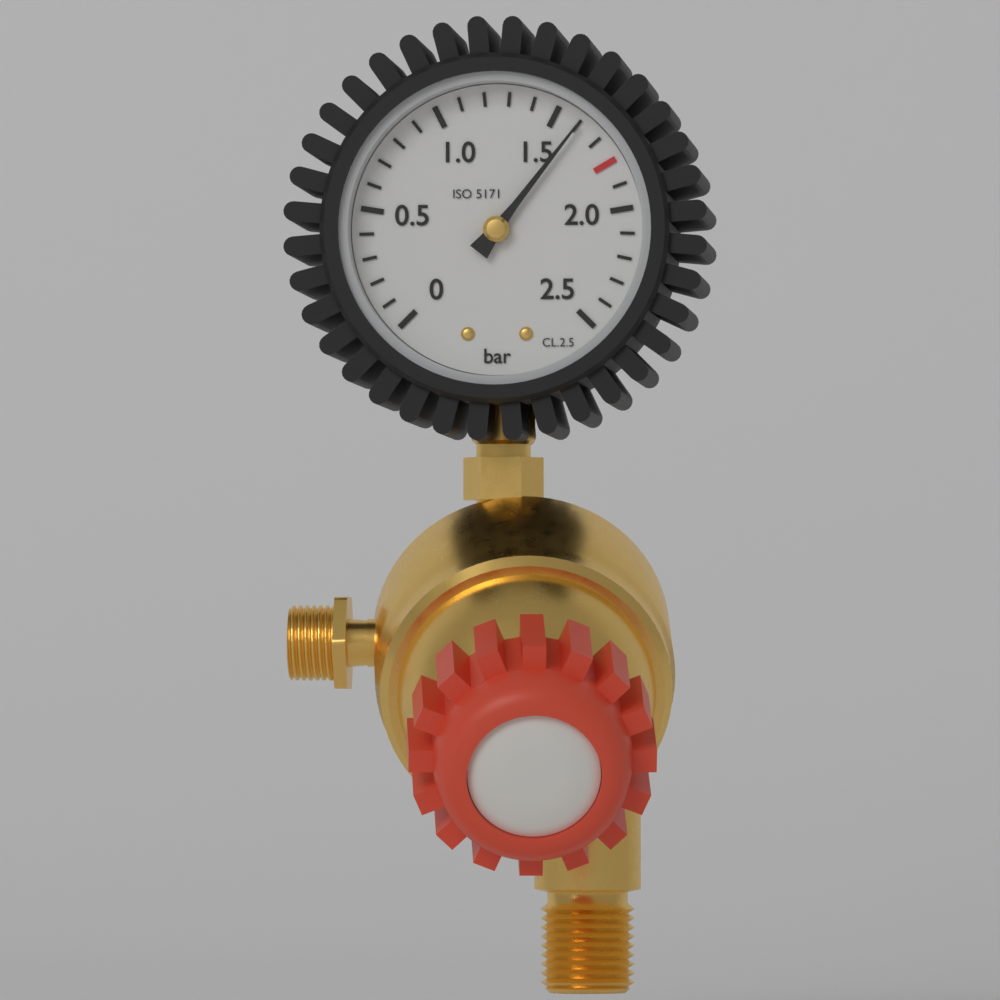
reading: 1.6 bar
